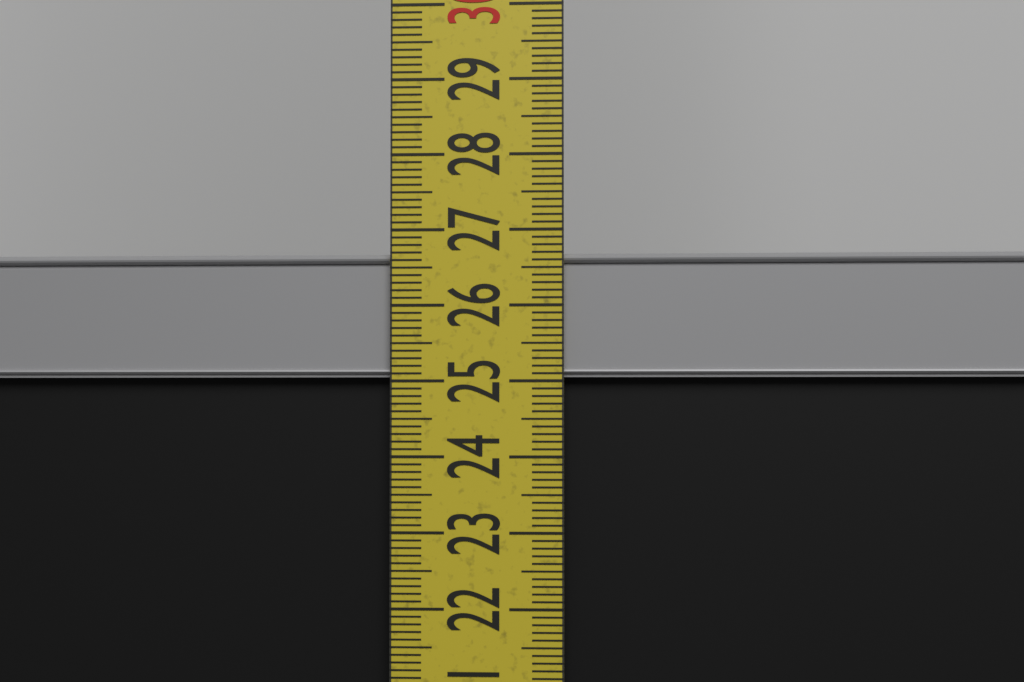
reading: 26.7 cm
